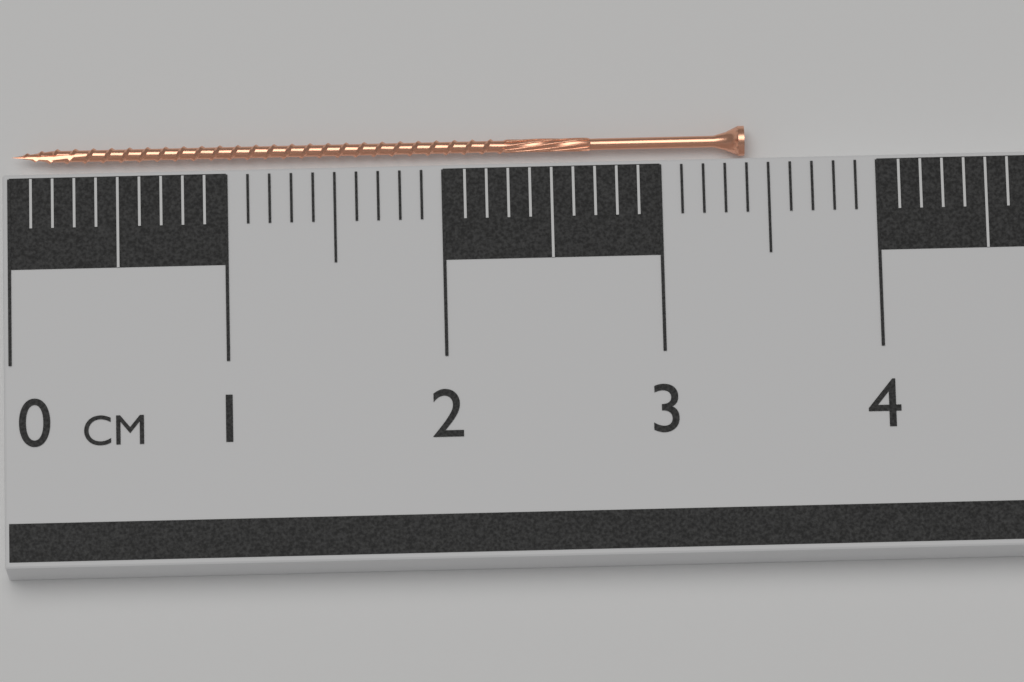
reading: 3.4 cm
